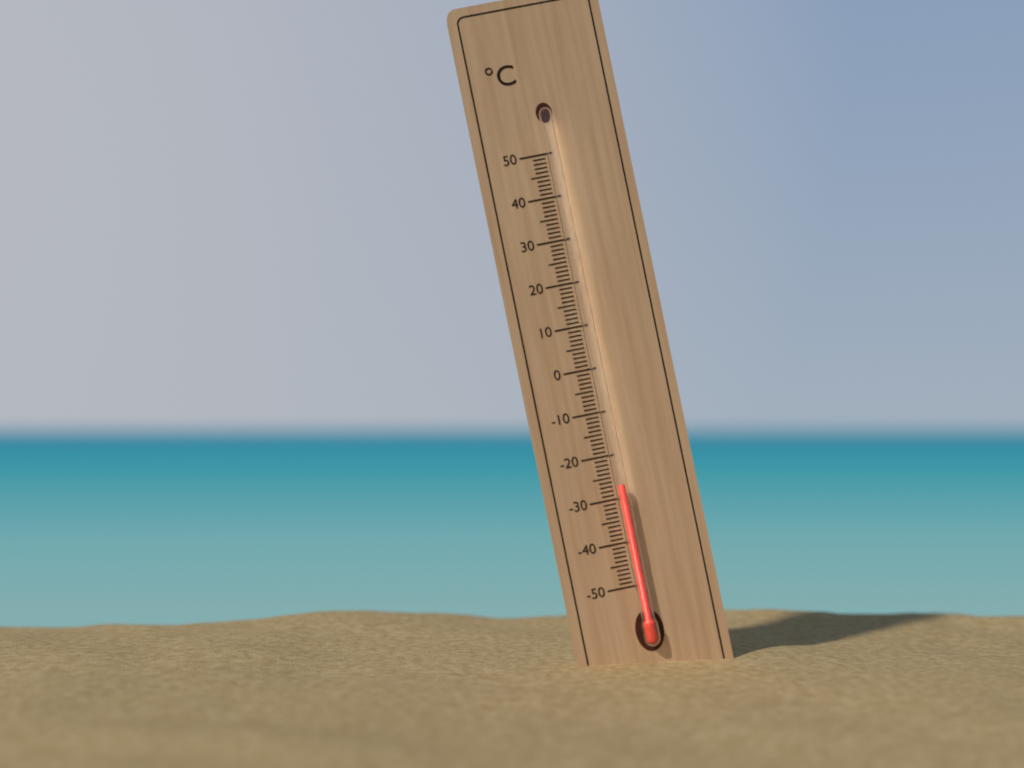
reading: -27 °C
